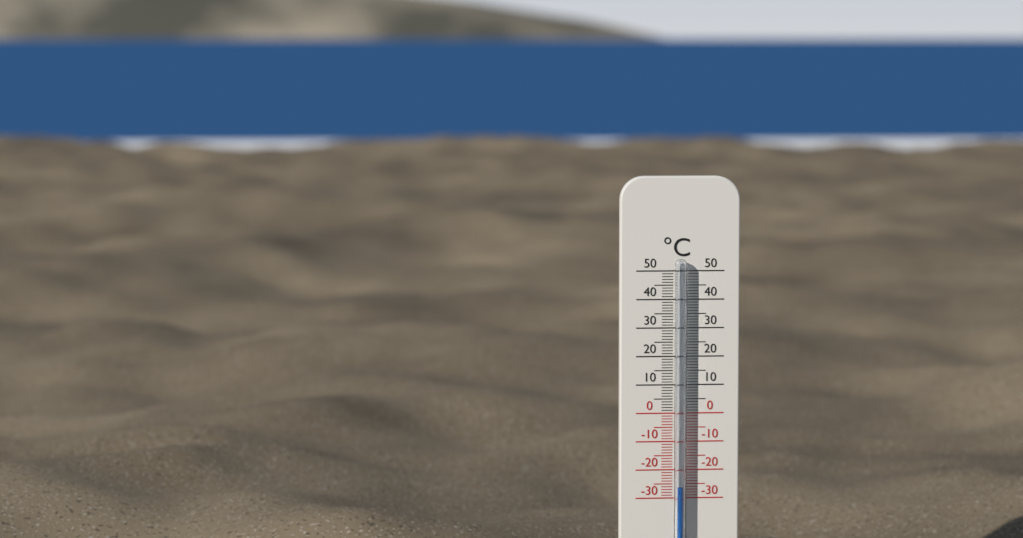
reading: -26 °C
